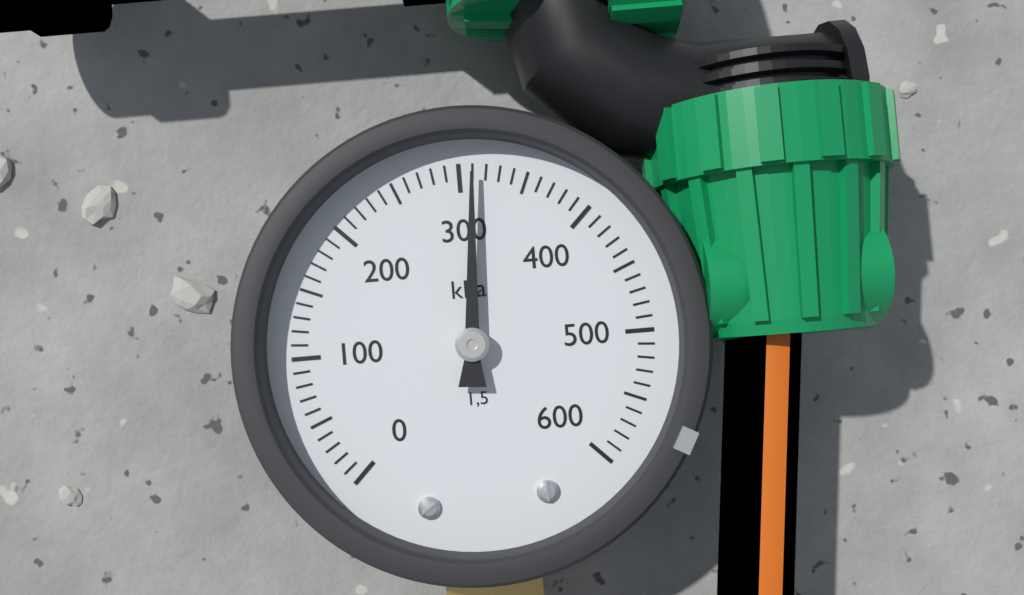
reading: 310 kPa
